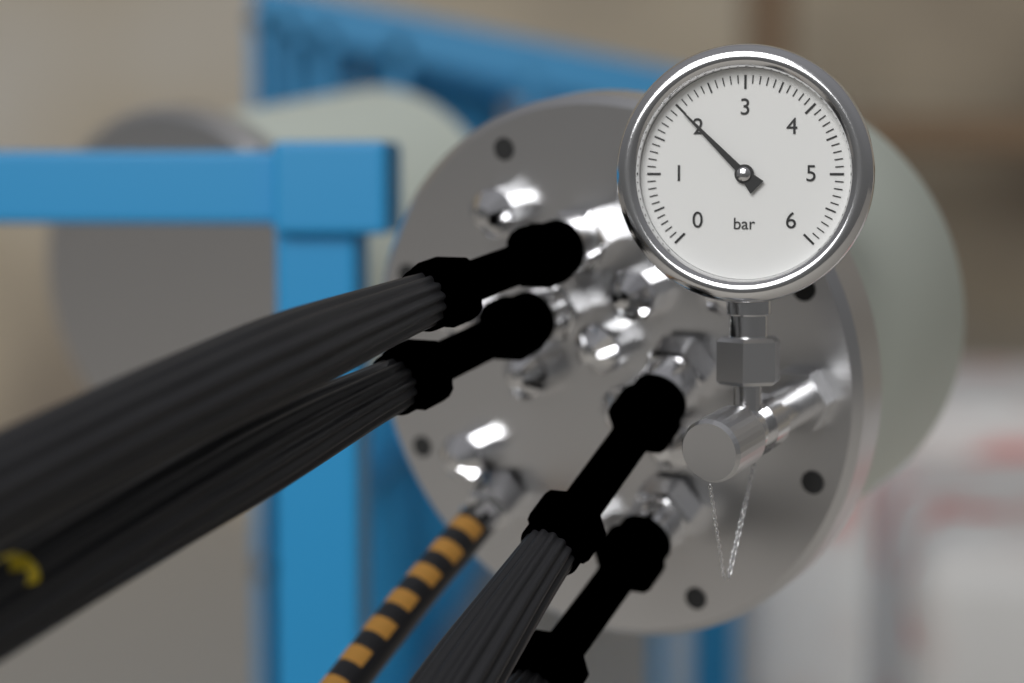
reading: 2.0 bar
